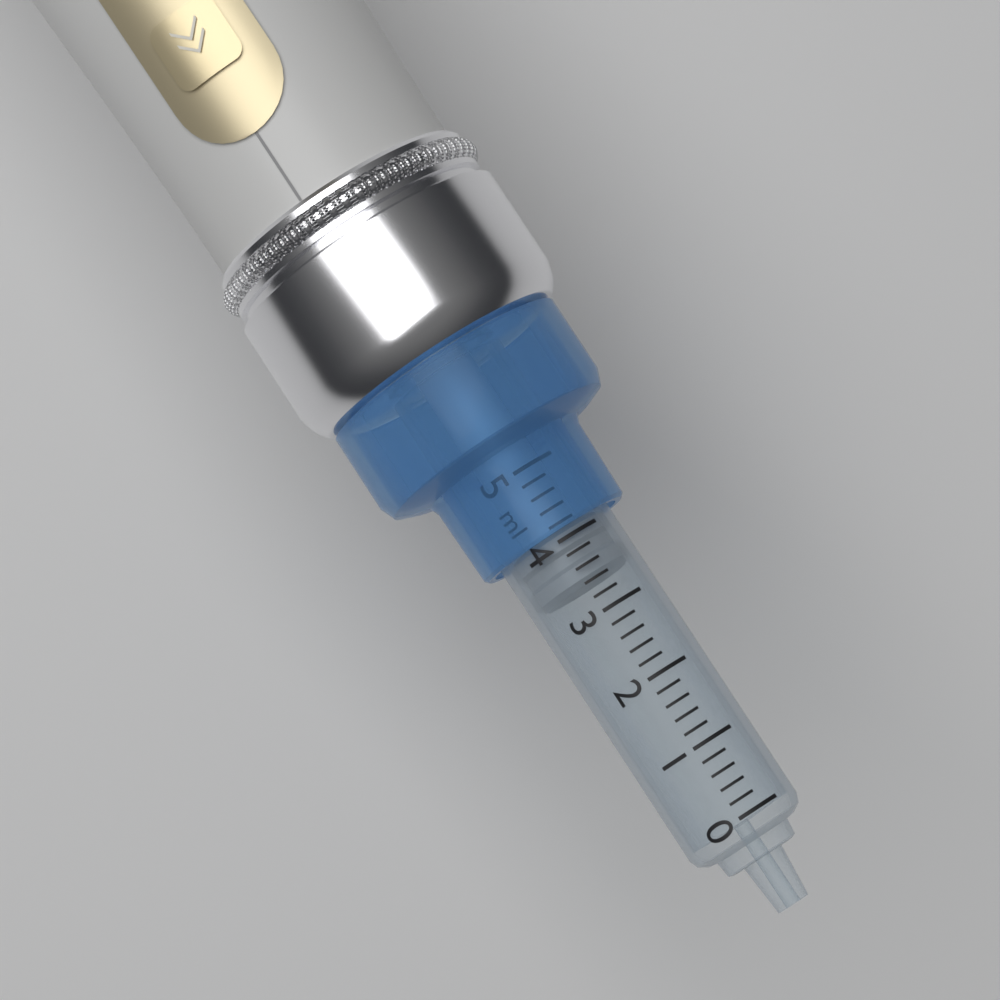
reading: 3.4 ml
